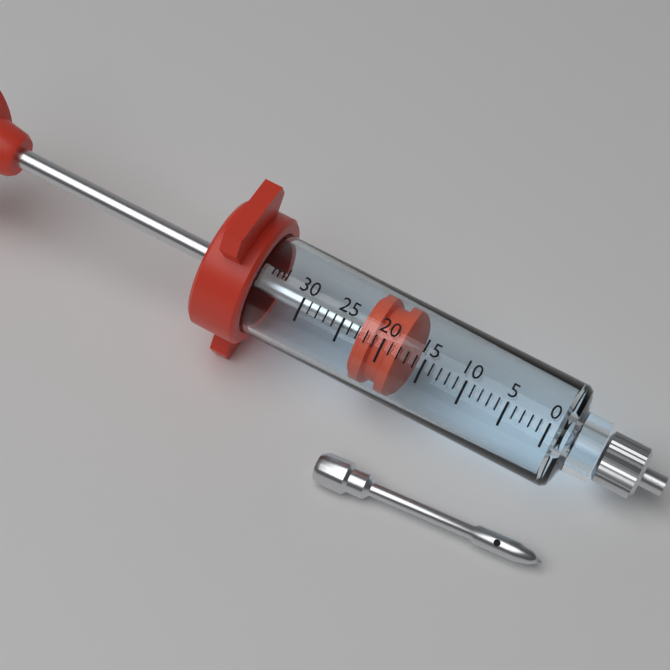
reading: 18 ml
